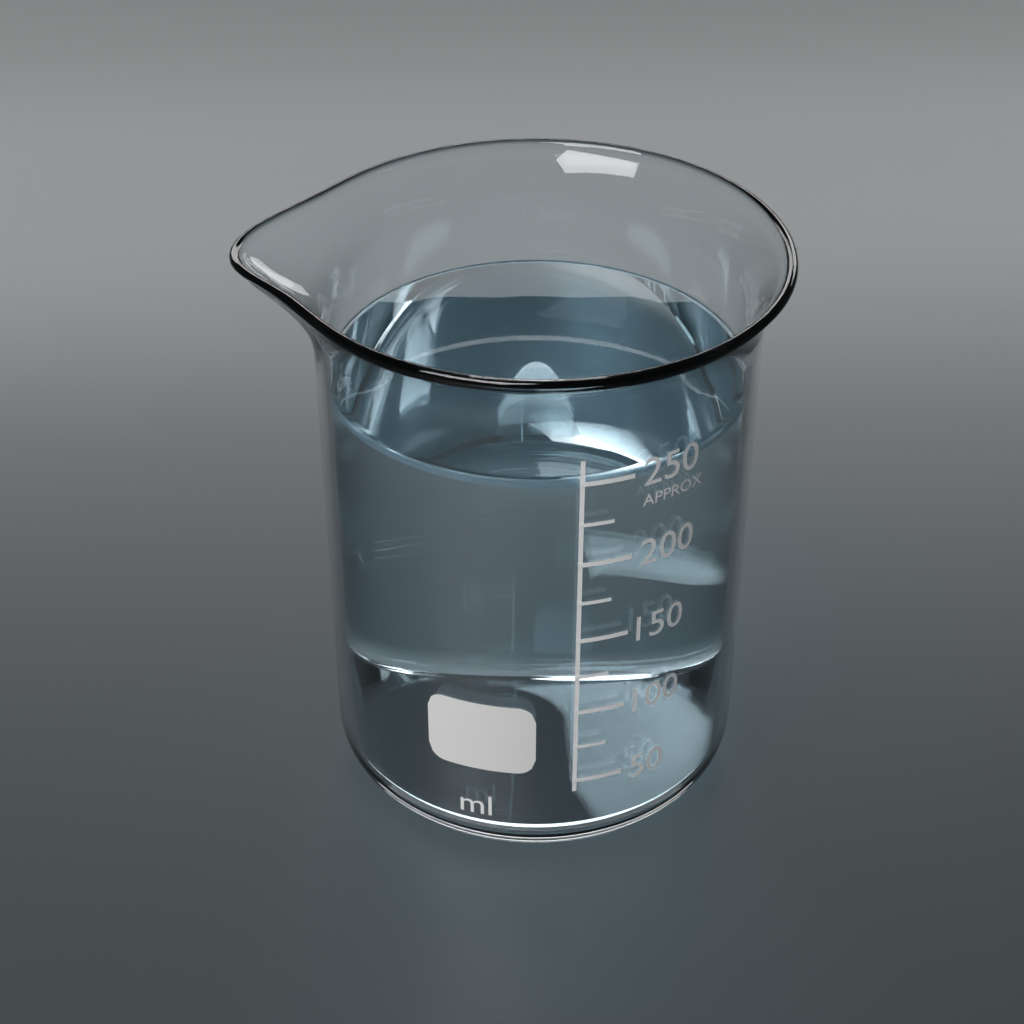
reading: 250 ml
